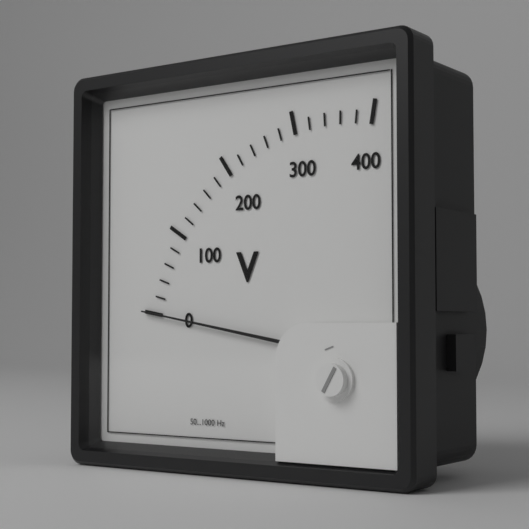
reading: 0 V
